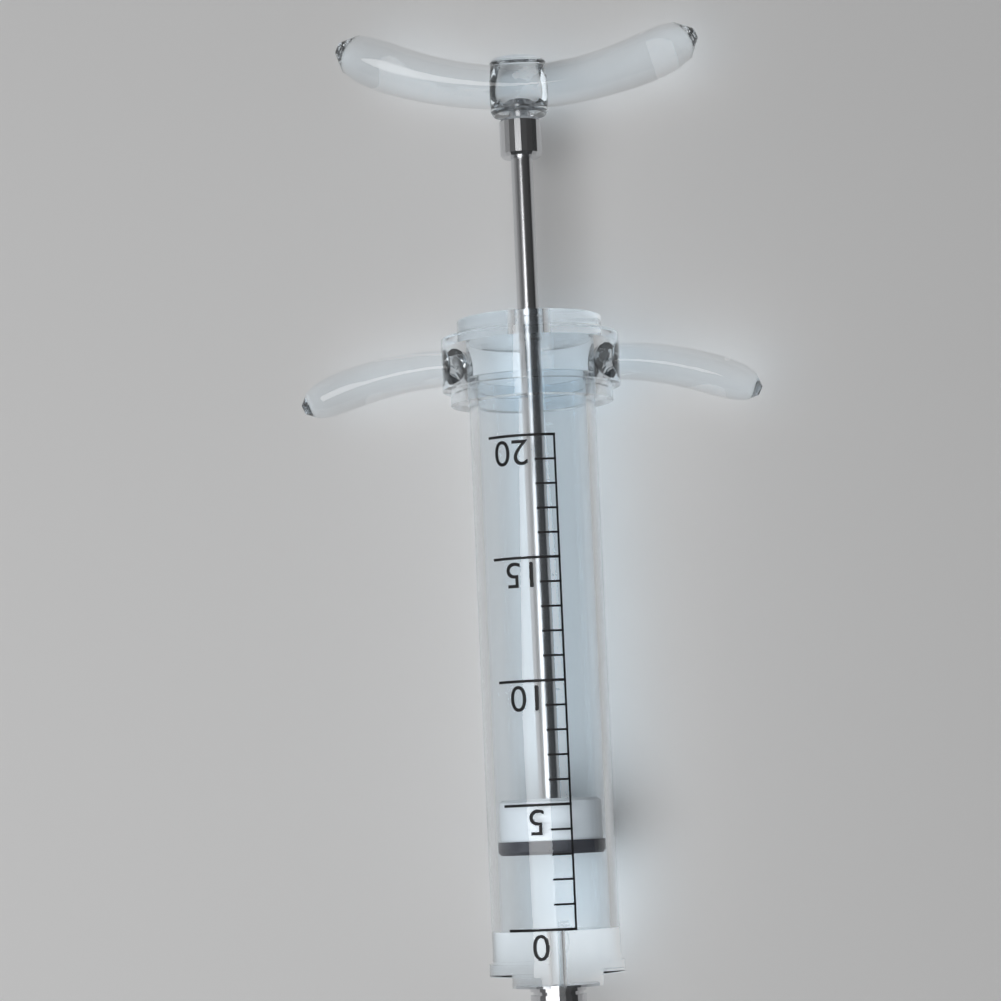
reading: 3 (no unit)
